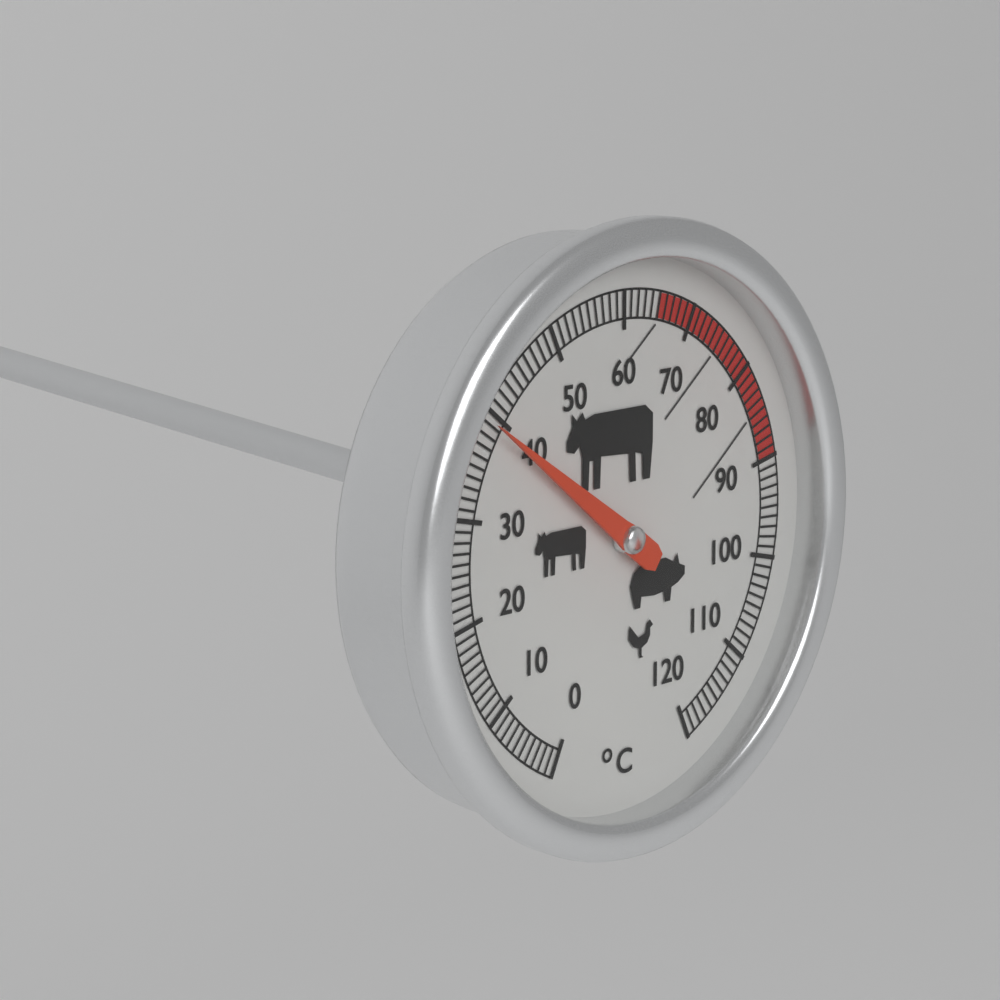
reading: 39 °C
